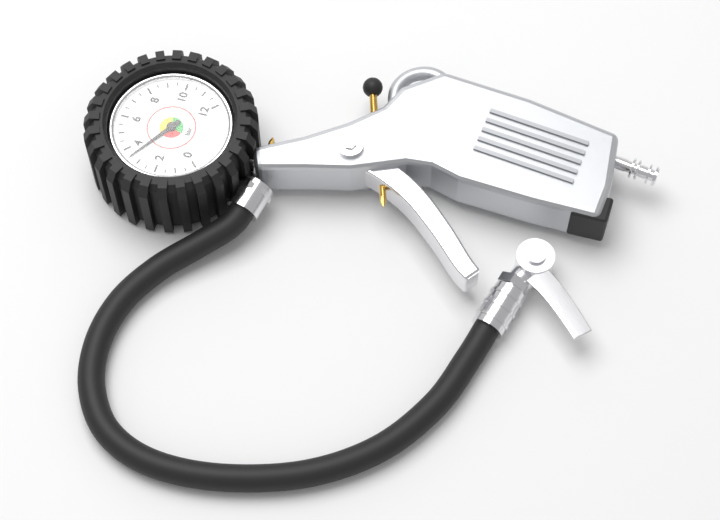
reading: 3.5 bar
